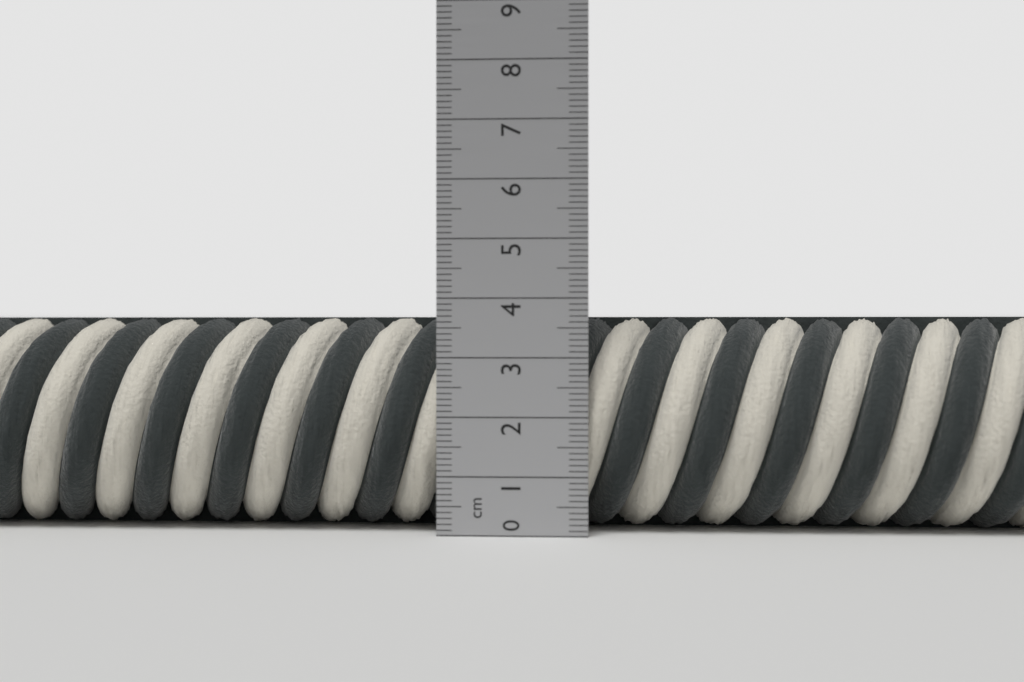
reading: 3.7 cm
